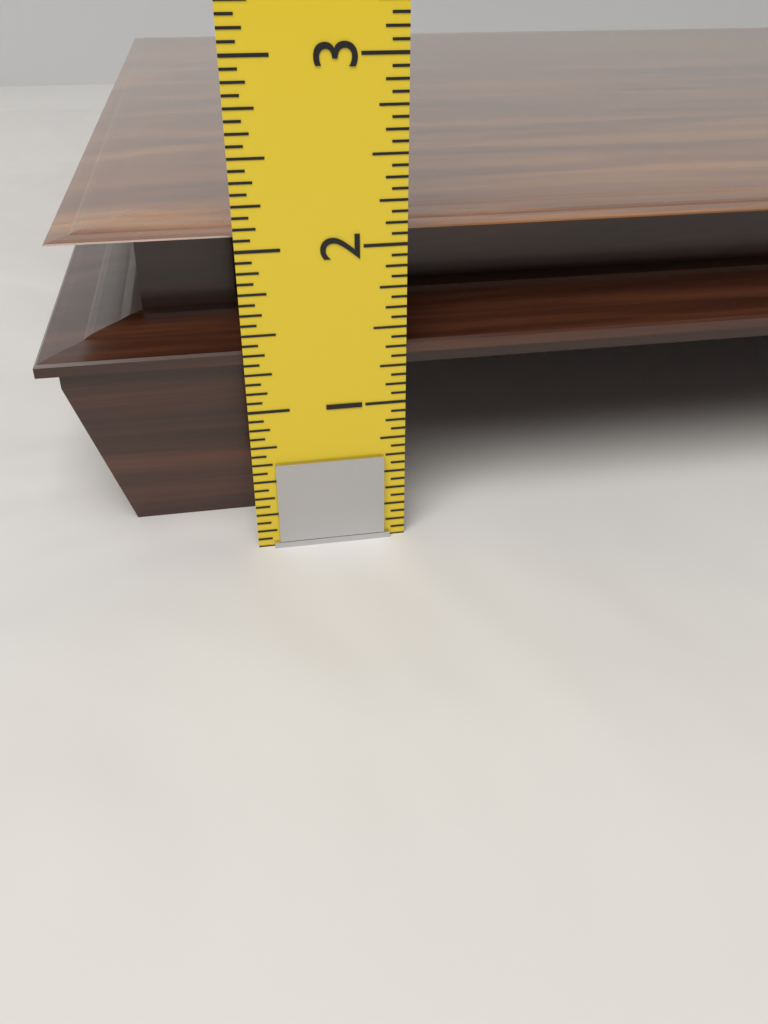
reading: 2.0625 in
